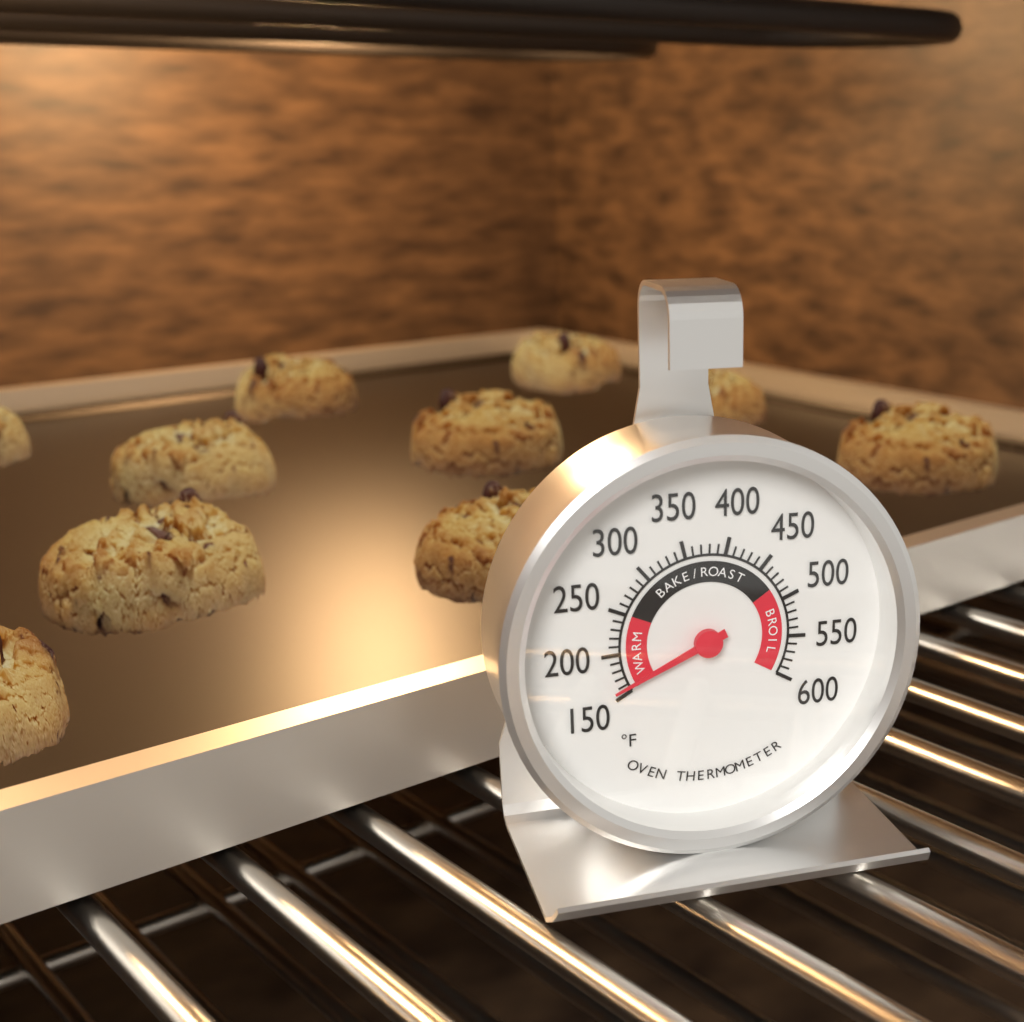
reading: 160 °F
